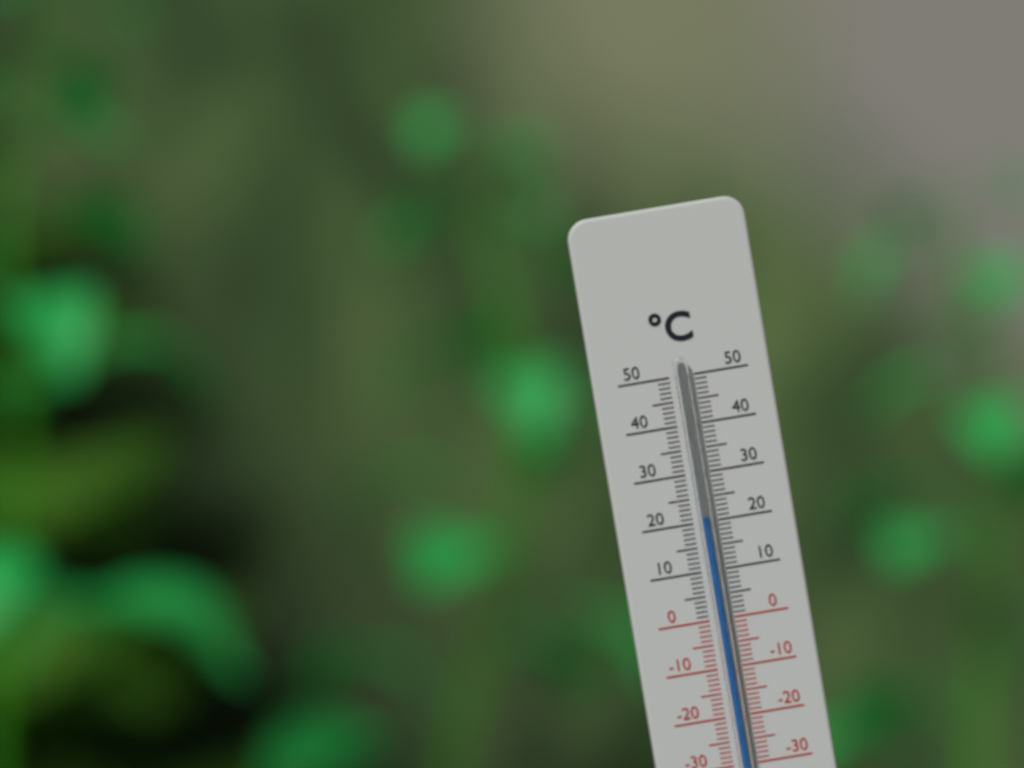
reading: 21 °C
